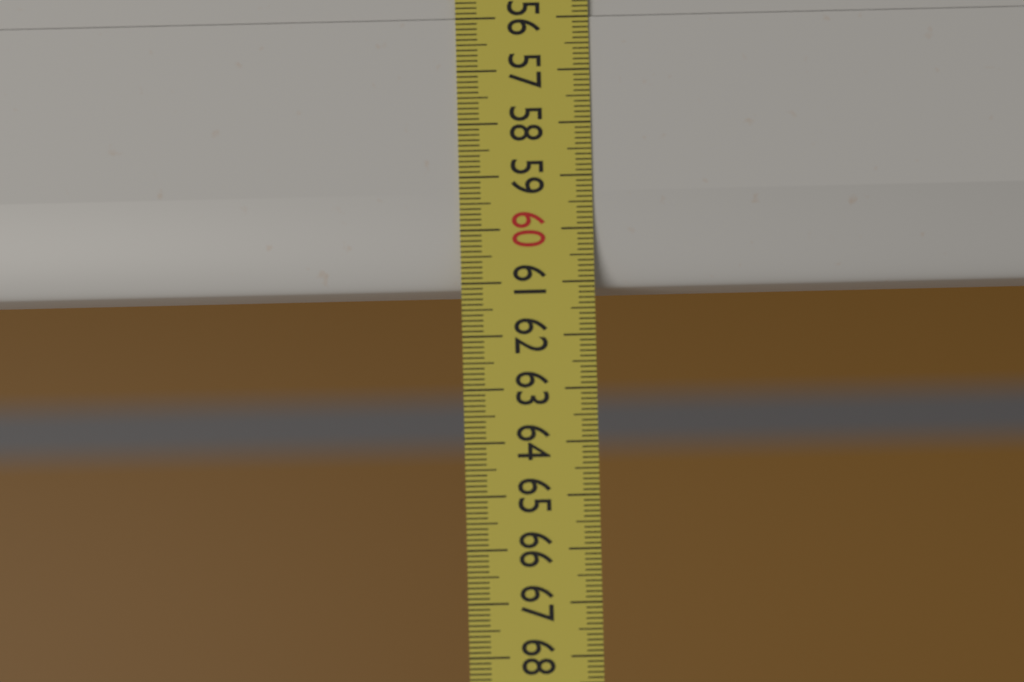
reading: 61.1 (no unit)
